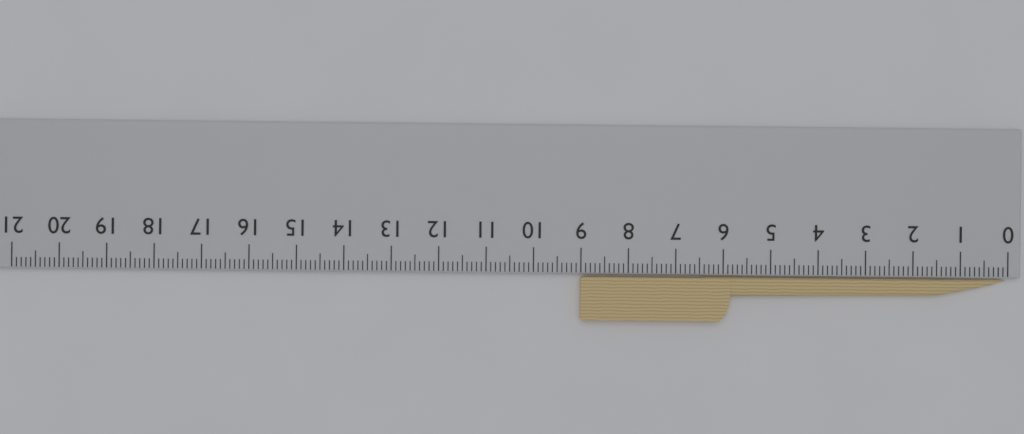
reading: 9.0 cm
